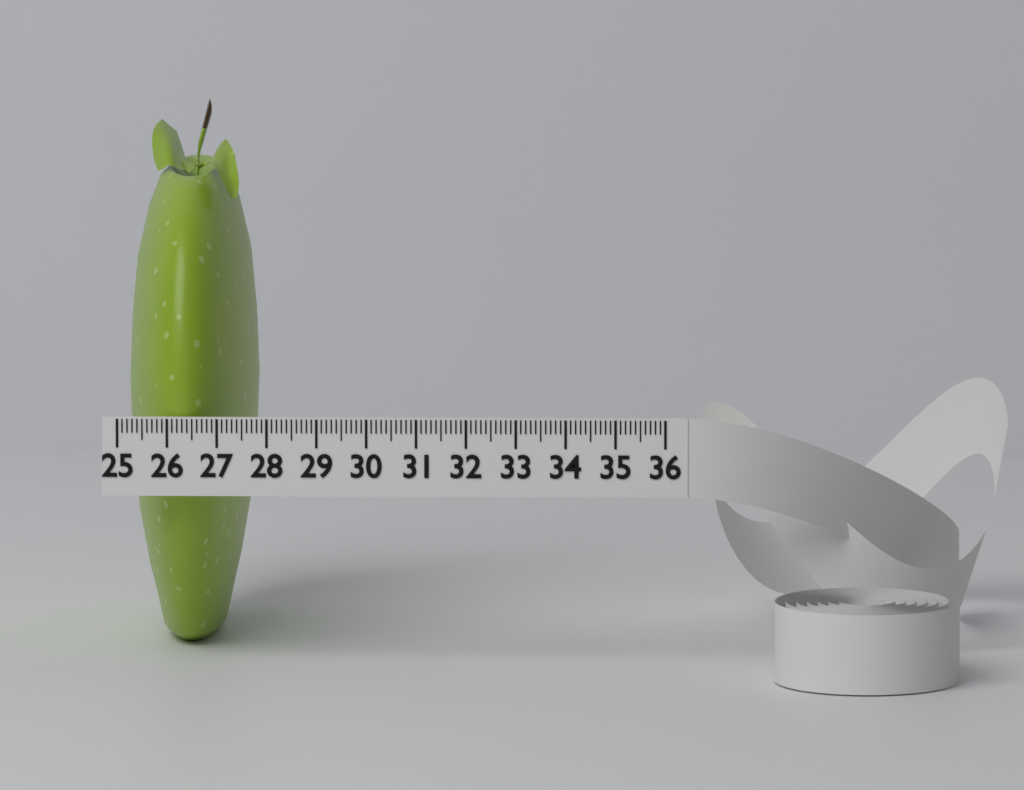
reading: 27.6 (no unit)
